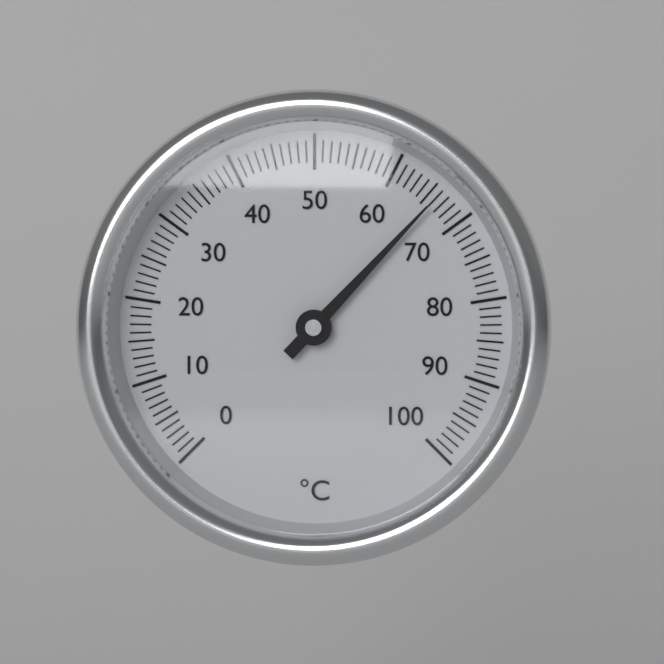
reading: 66 °C
